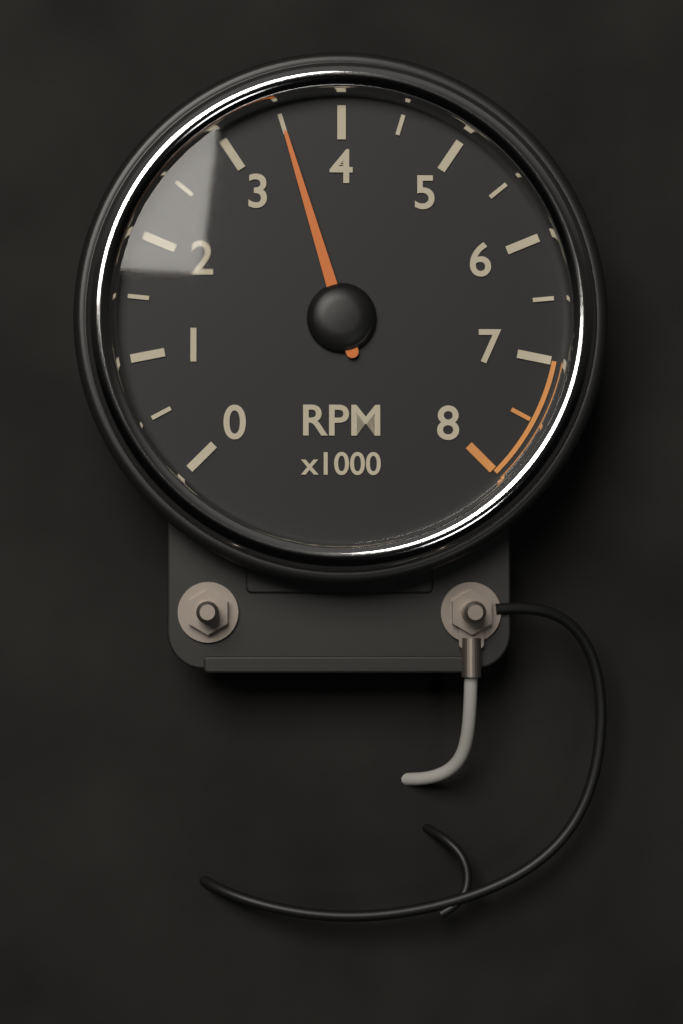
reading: 3500 RPM
